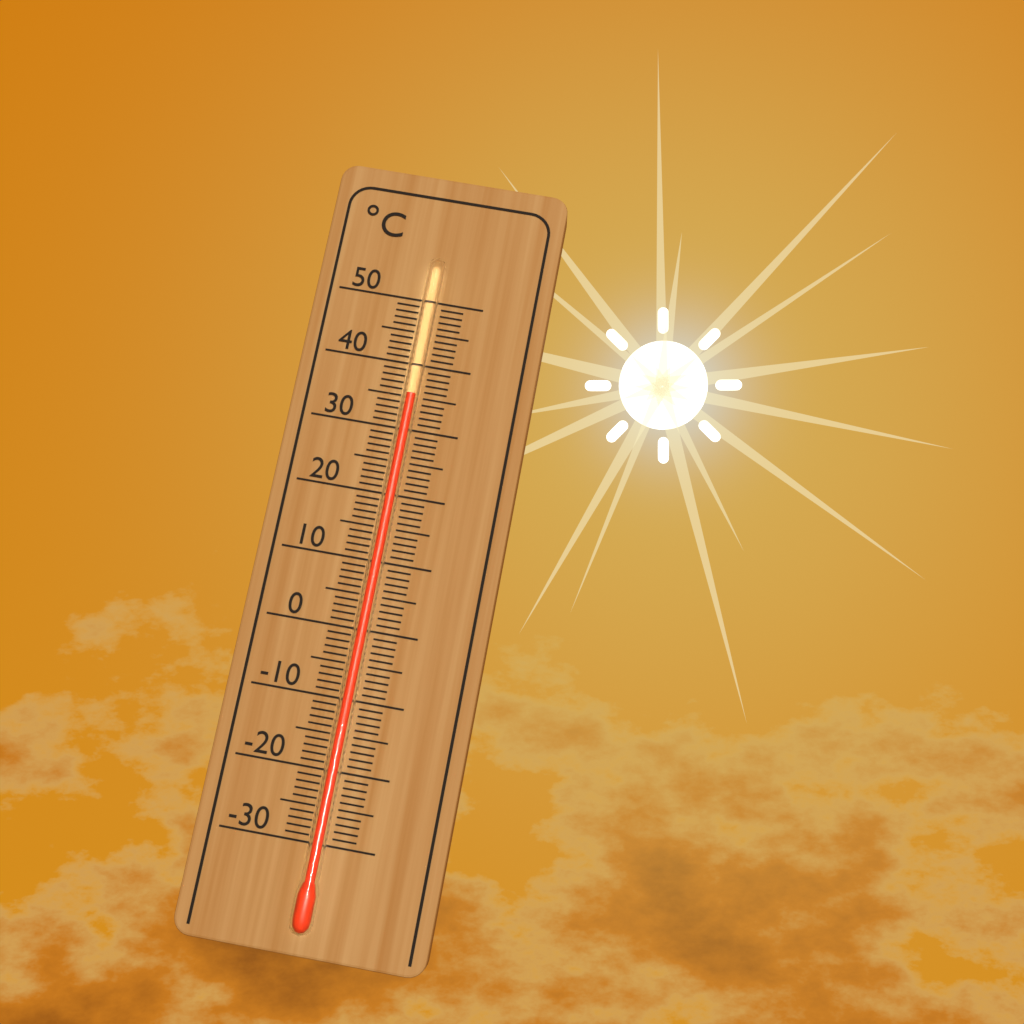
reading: 35 °C
